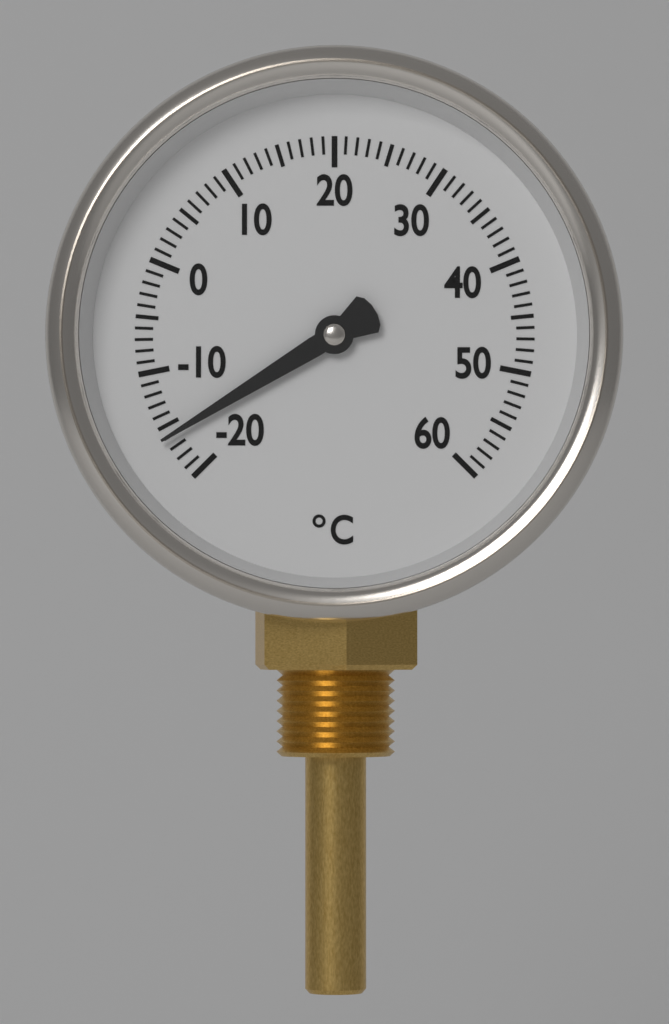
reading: -16 °C
